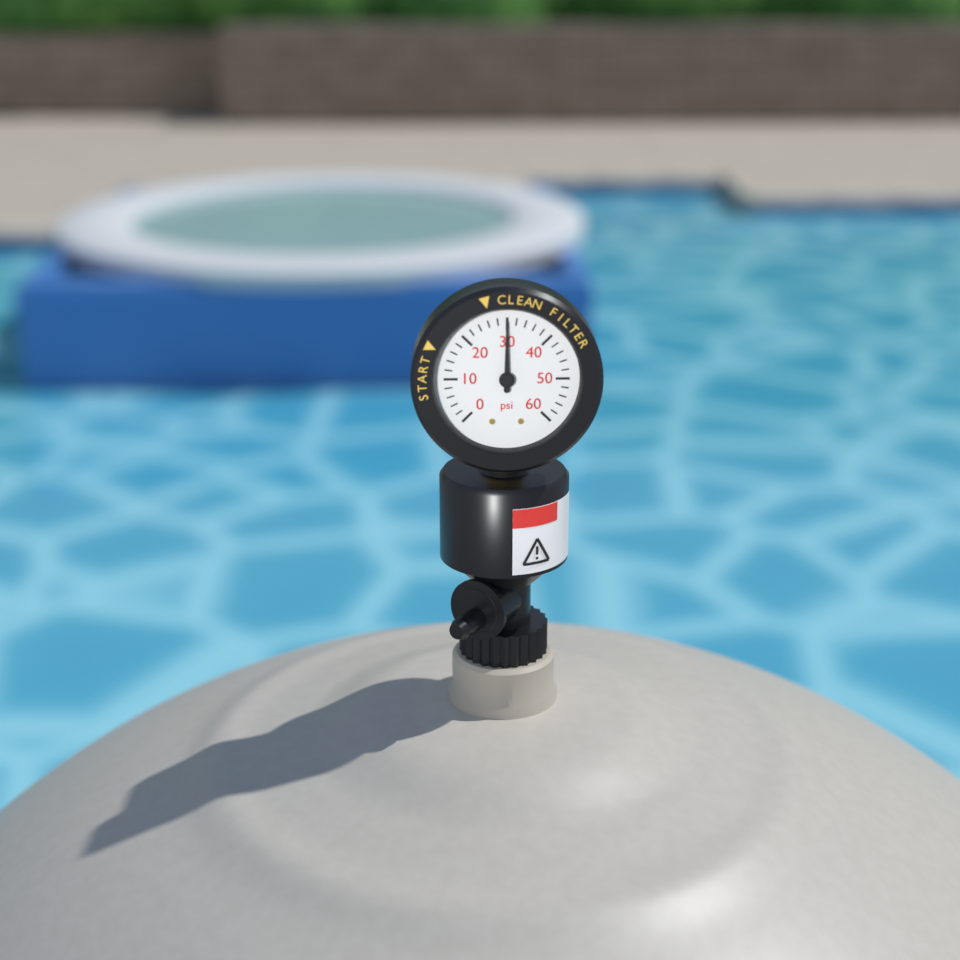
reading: 30 psi
